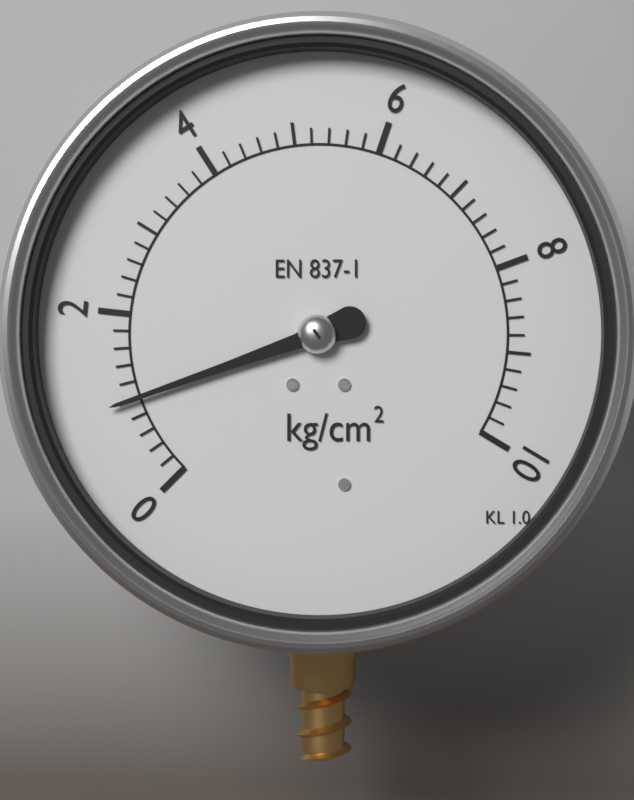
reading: 1.0 kg/cm²
